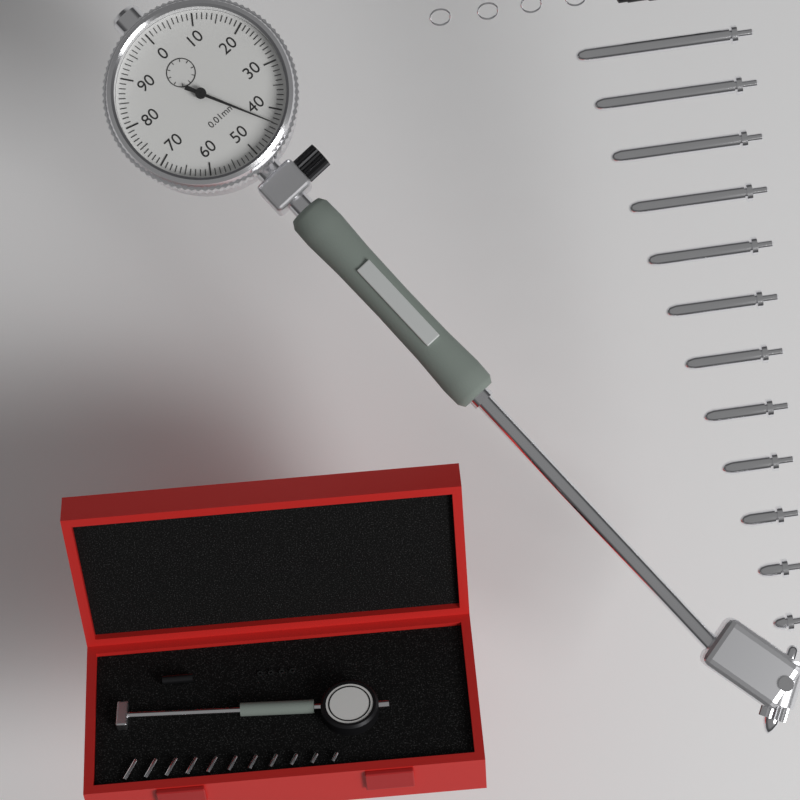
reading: 0.43 mm
